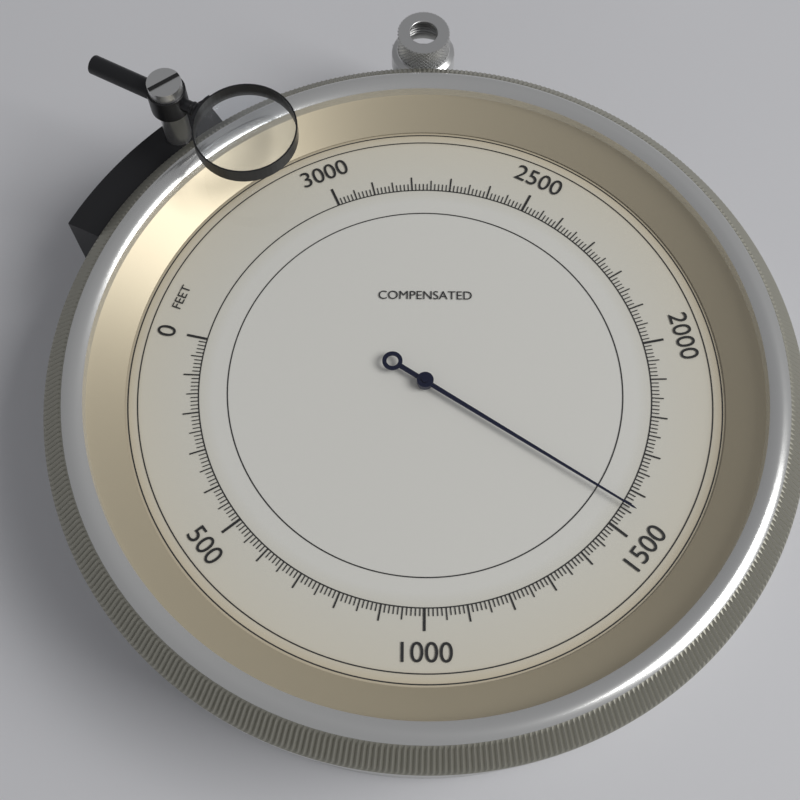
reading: 1560 feet
